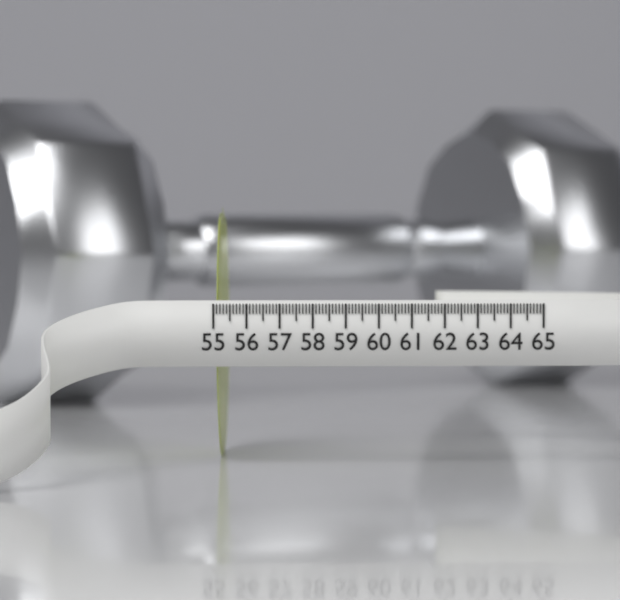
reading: 55.2 (no unit)
